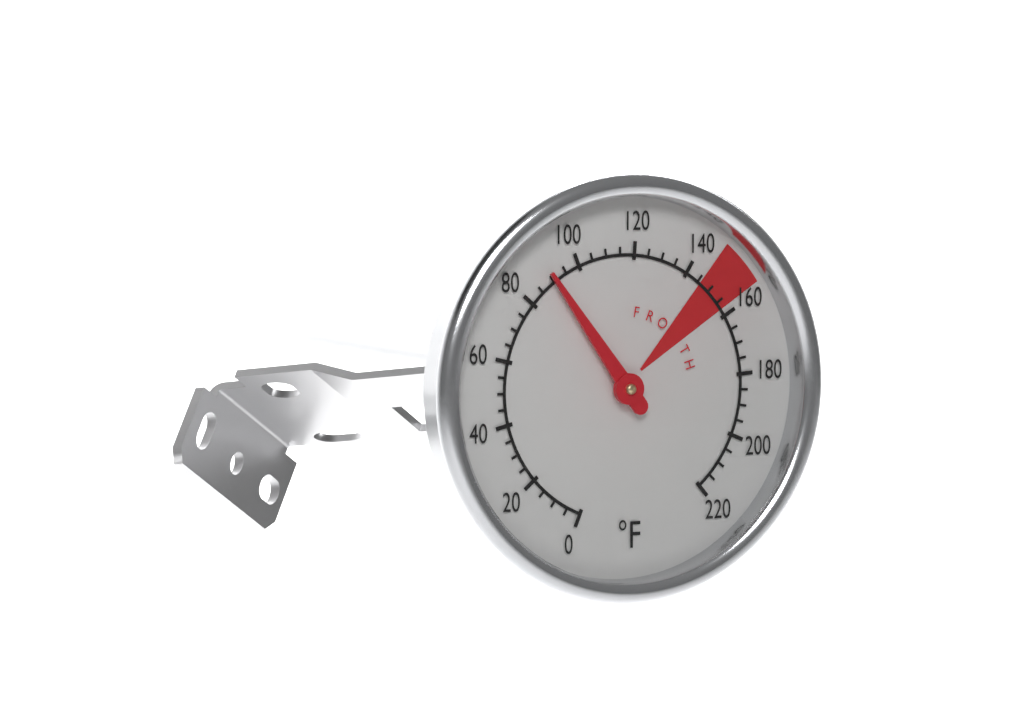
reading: 90 °F
